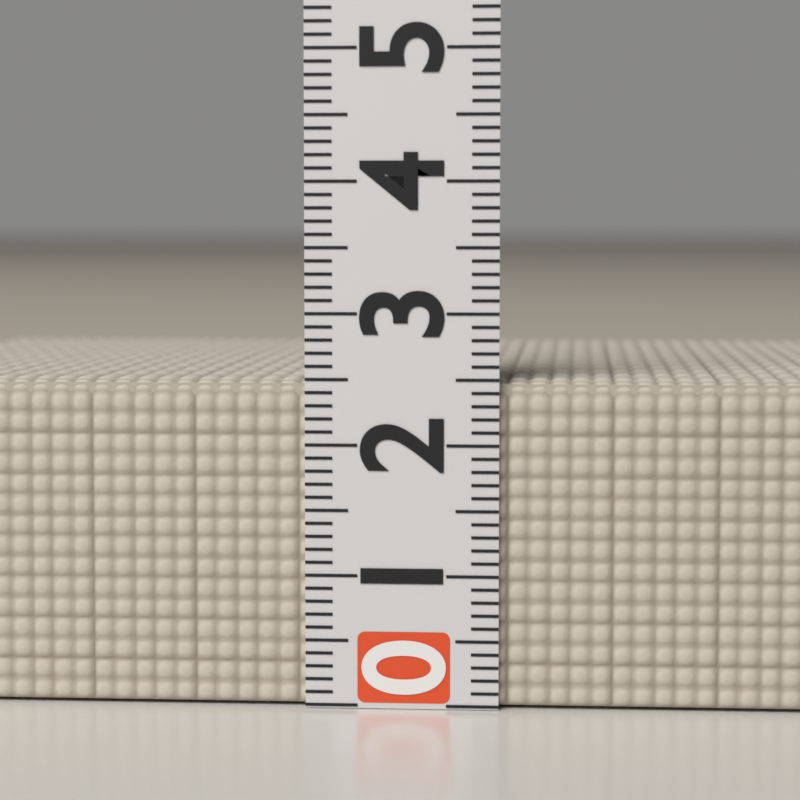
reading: 2.5 (no unit)
